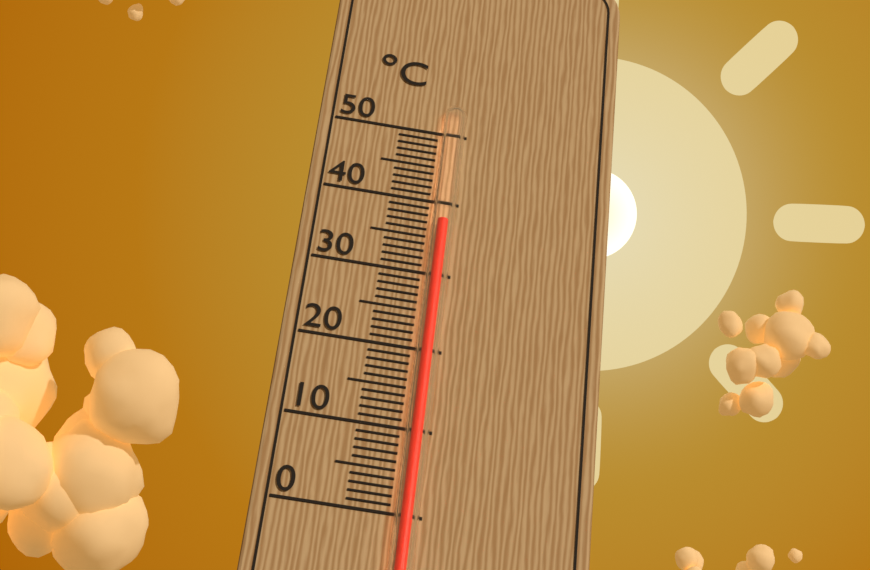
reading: 37 °C
